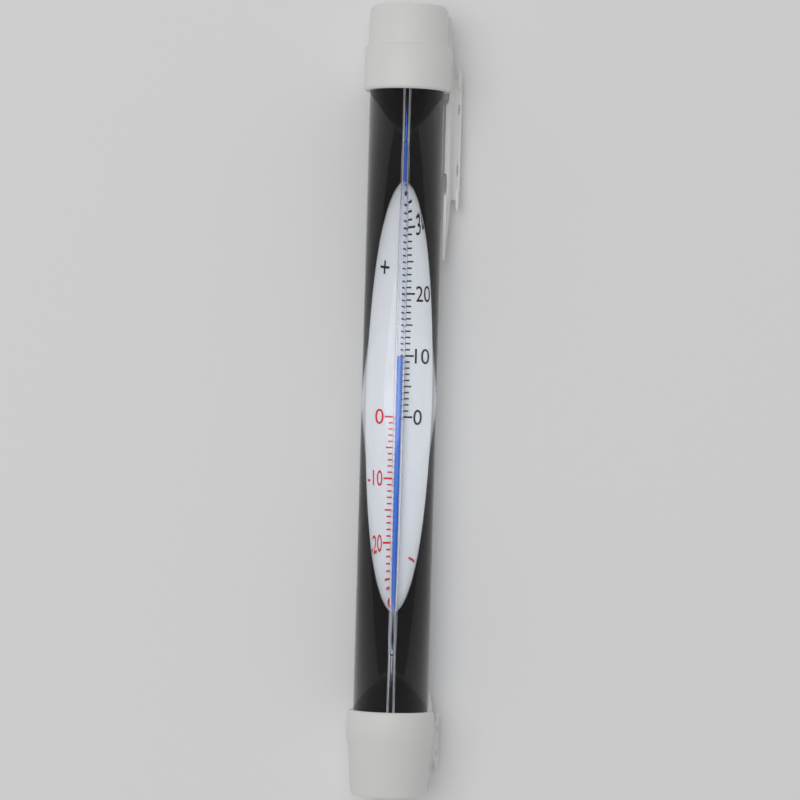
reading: 10 °C
